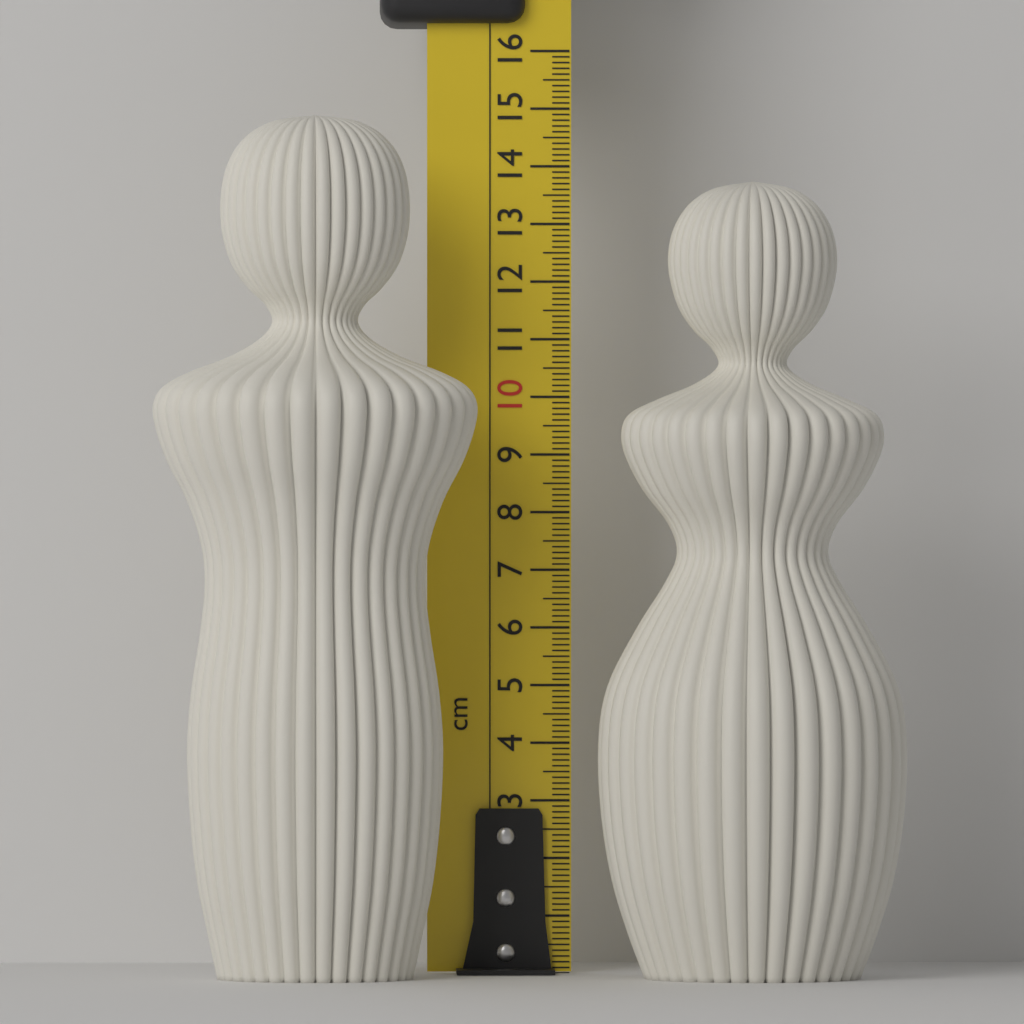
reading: 14.8 cm
